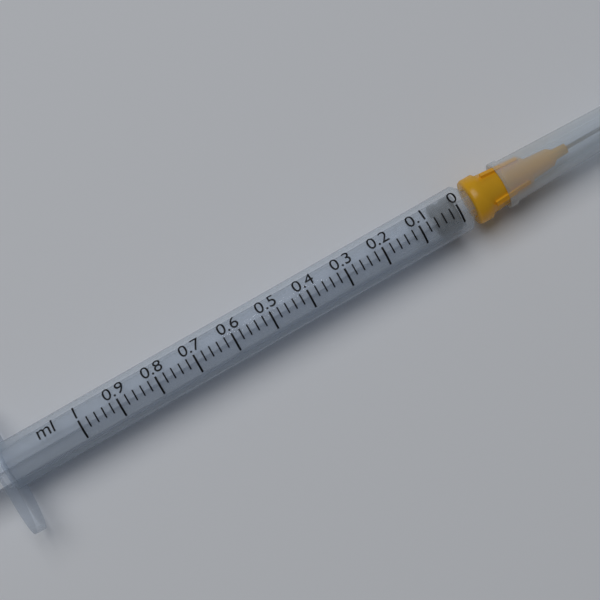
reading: 0.00 ml
